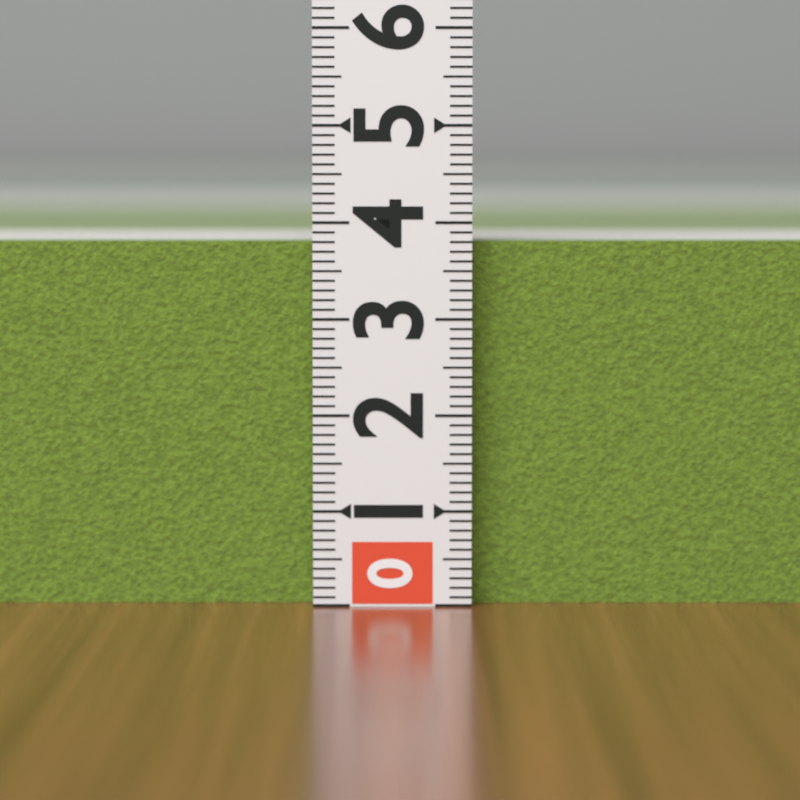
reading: 3.8 (no unit)
